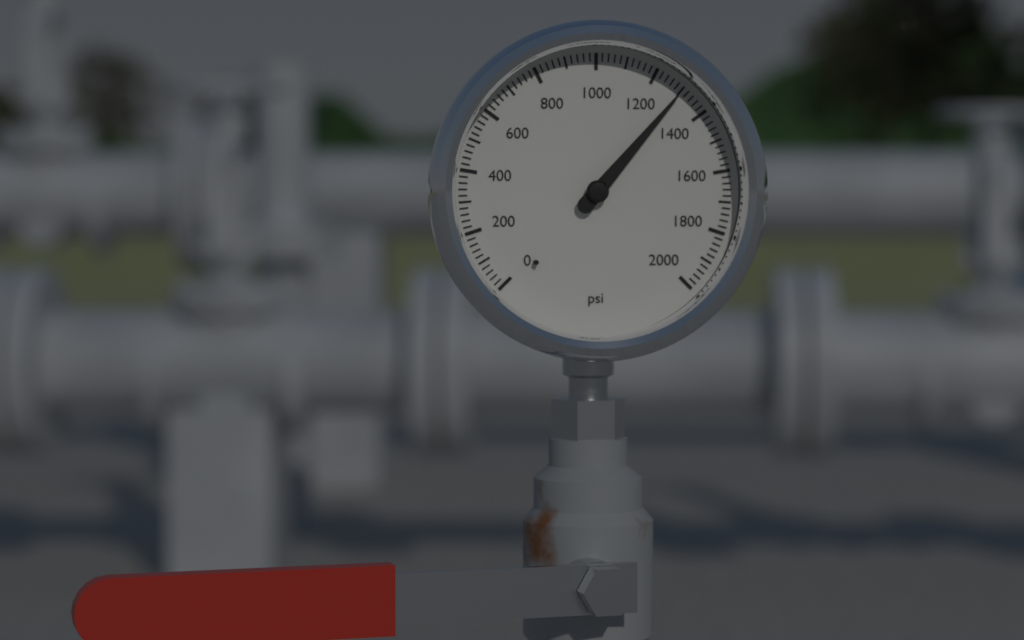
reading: 1300 psi
